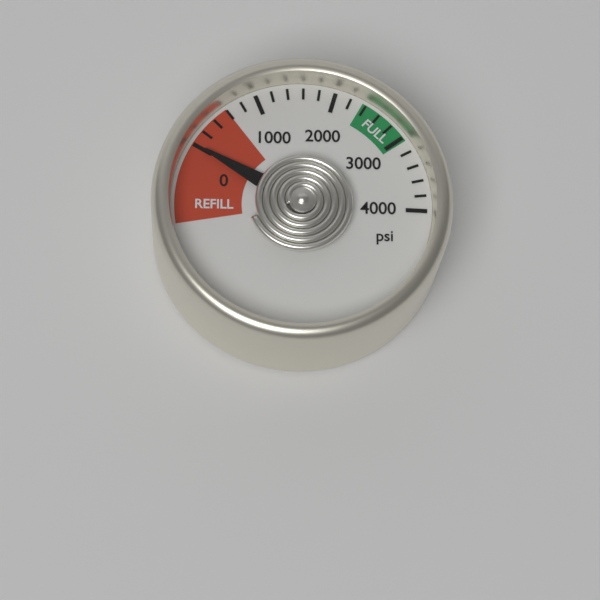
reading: 0 psi
